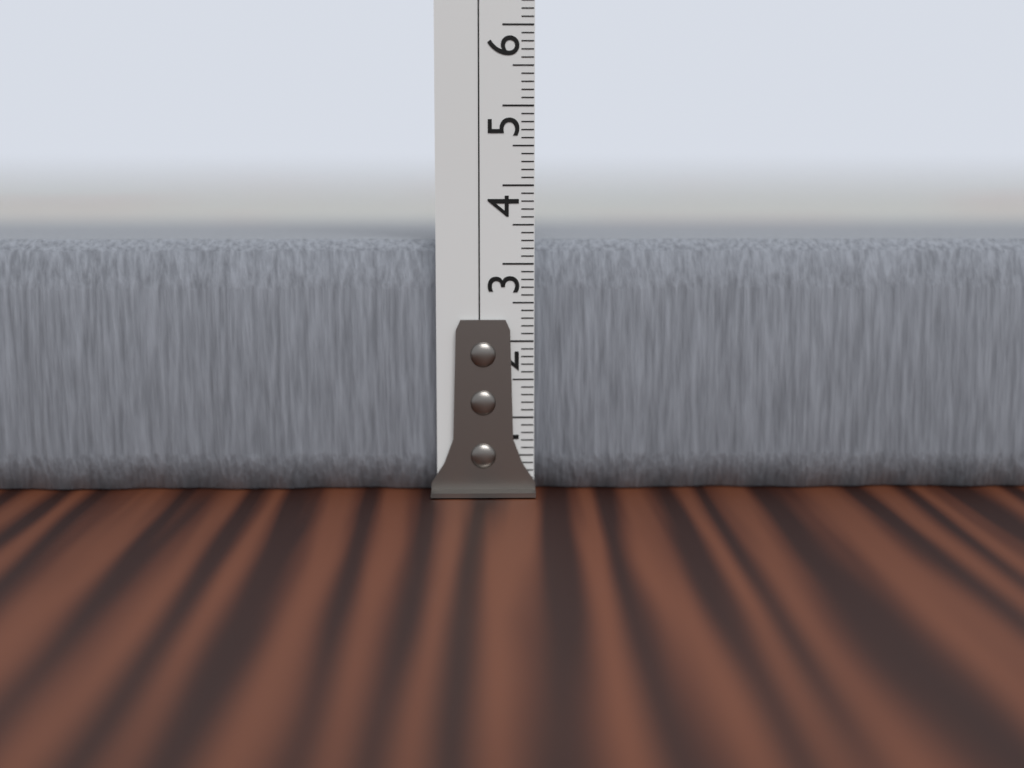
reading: 3.3 cm
